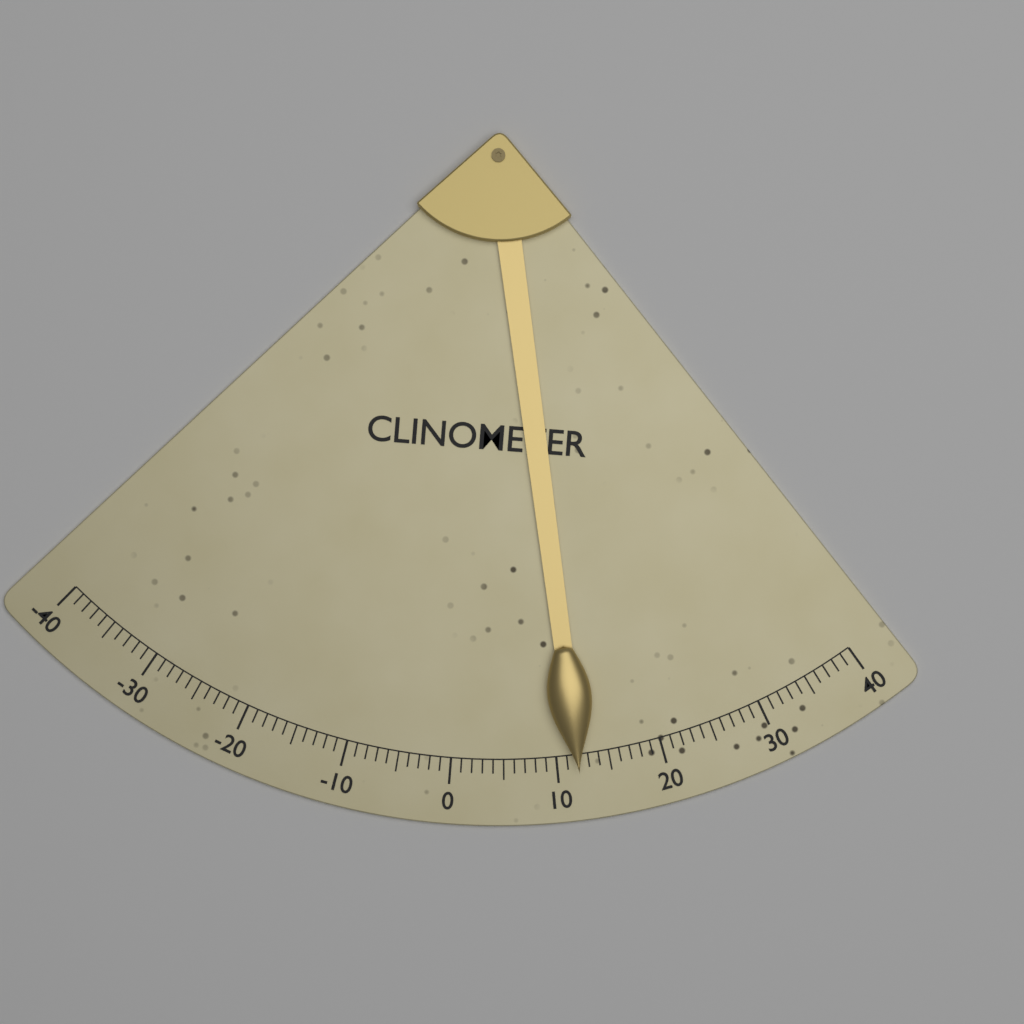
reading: 12 (no unit)
